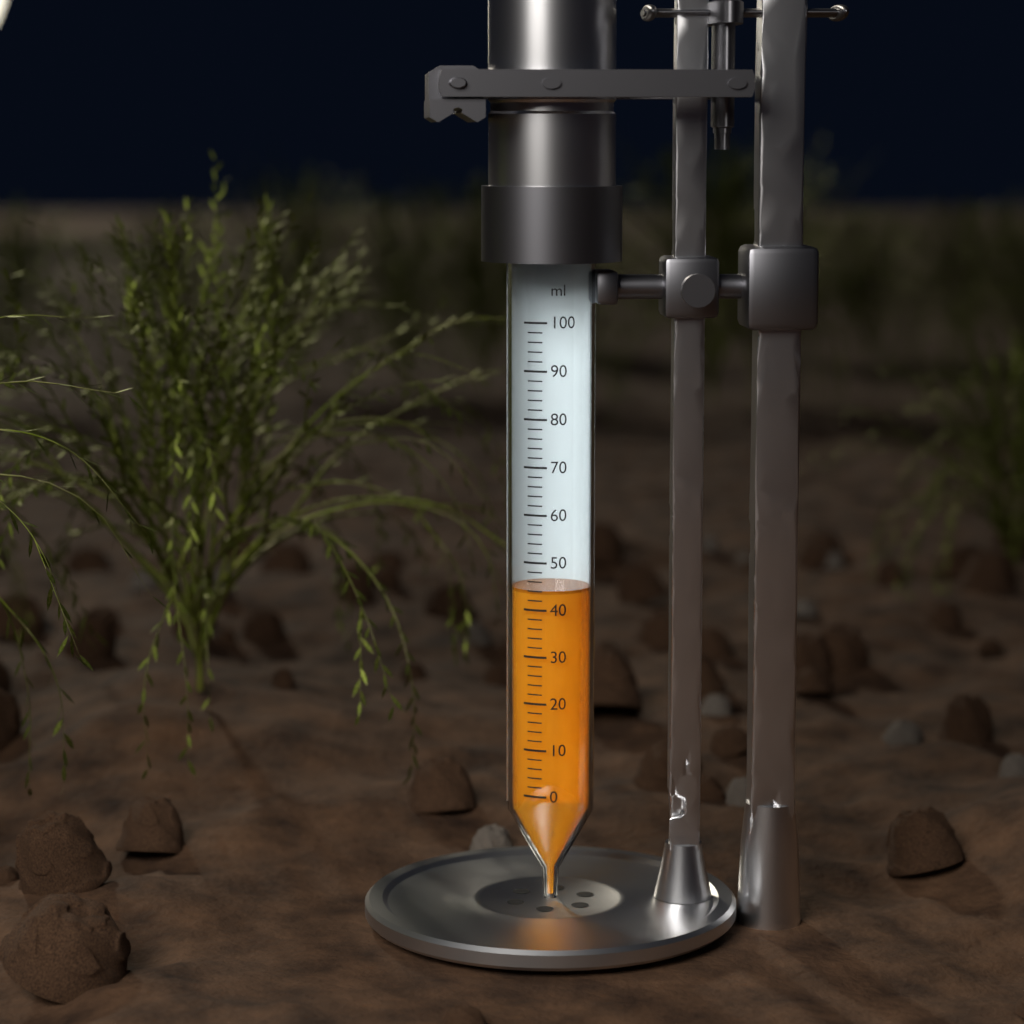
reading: 44 ml
